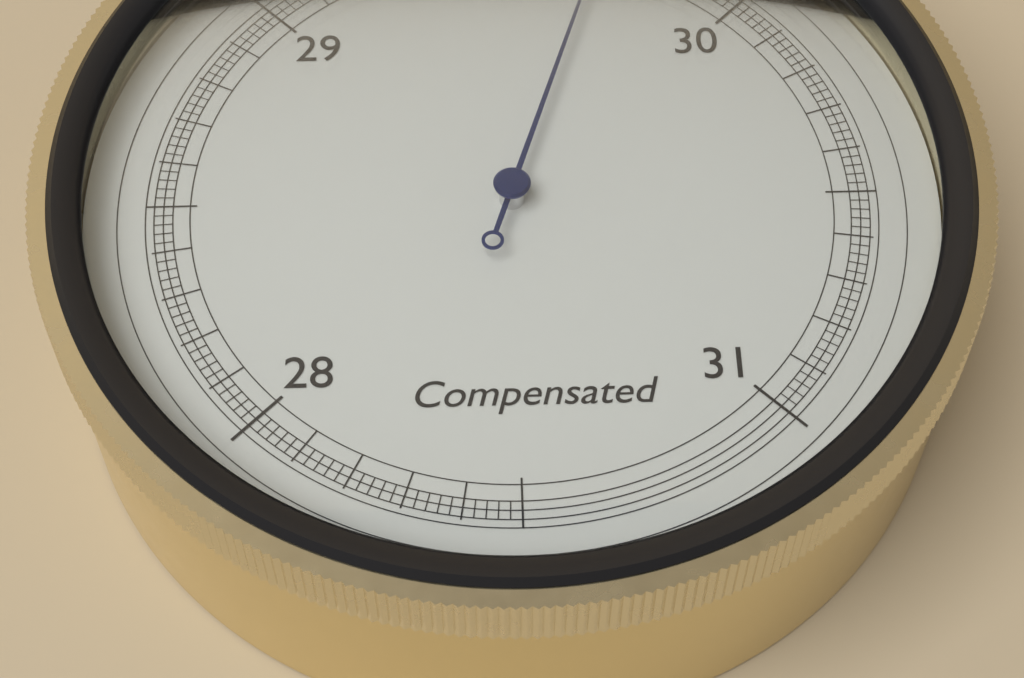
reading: 29.70 inHg
